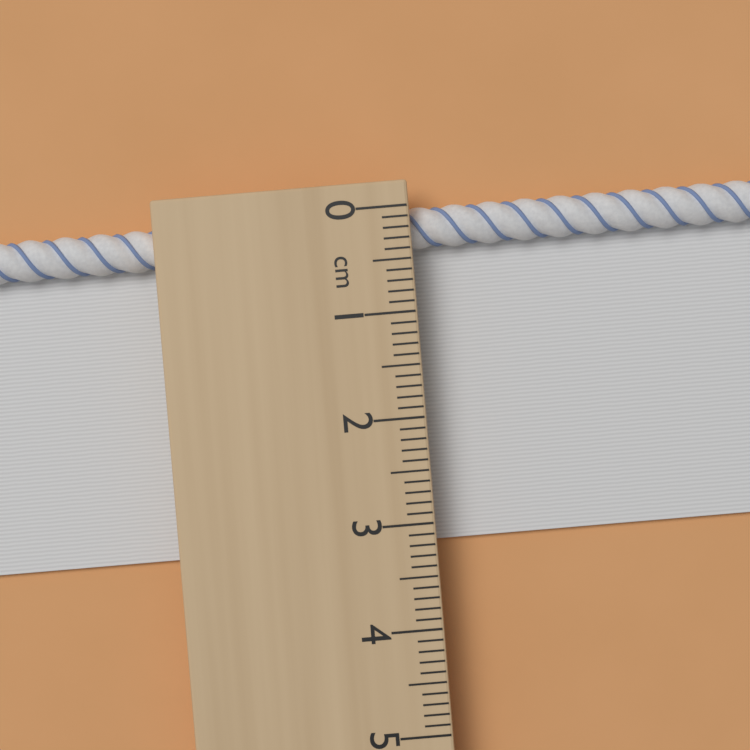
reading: 3.2 cm
